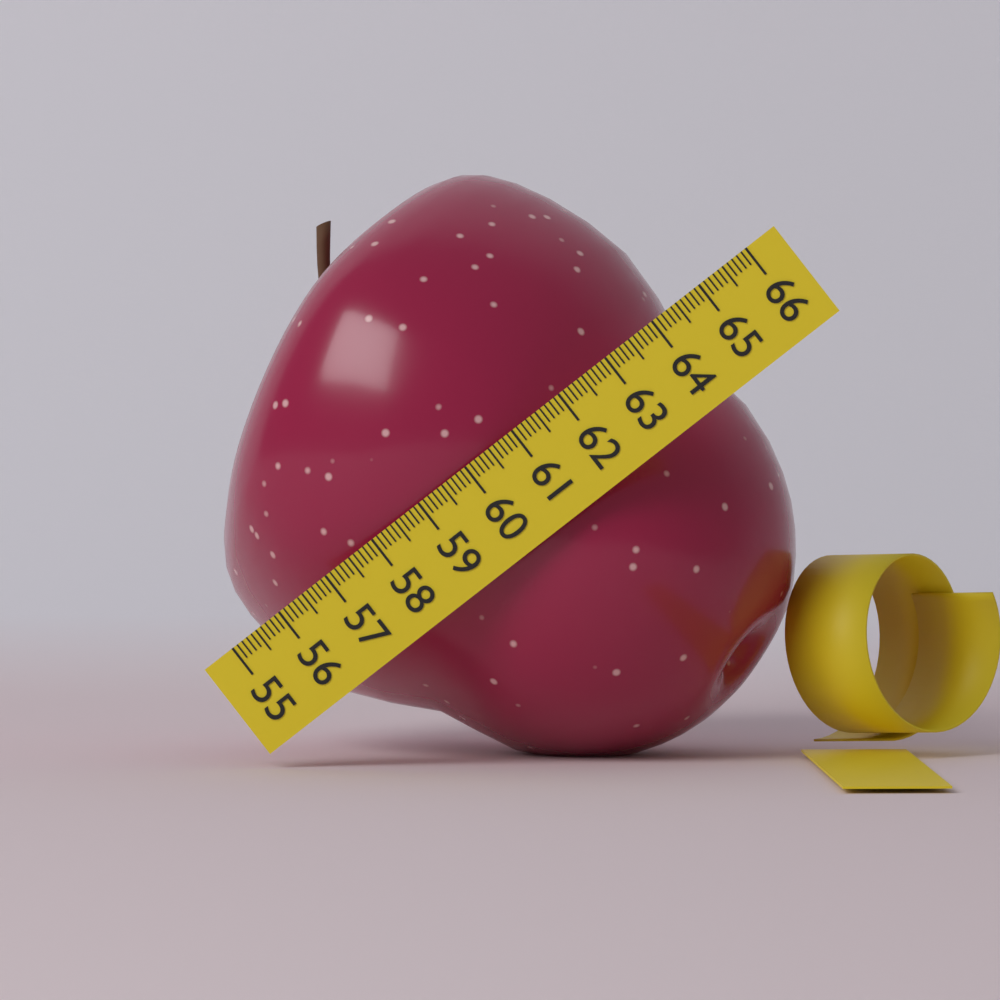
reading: 64.1 (no unit)
